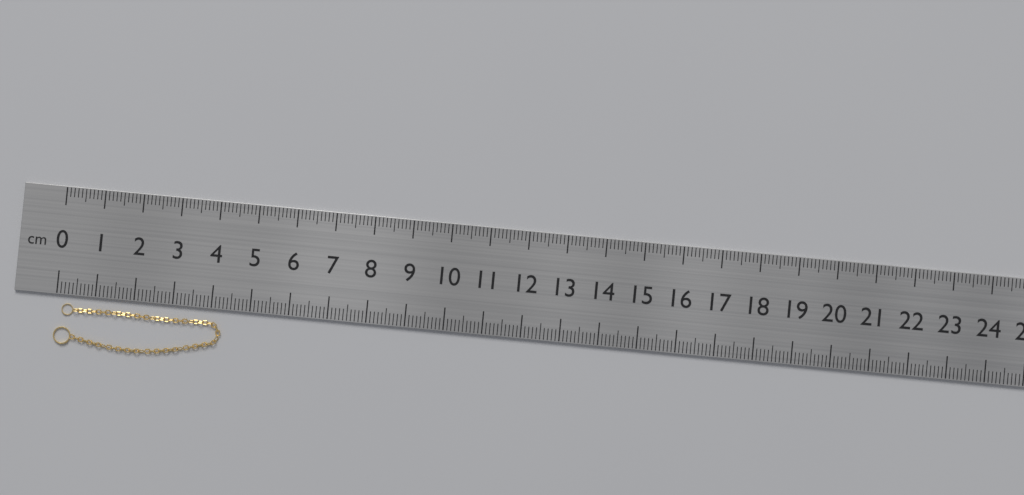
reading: 4.3 cm
